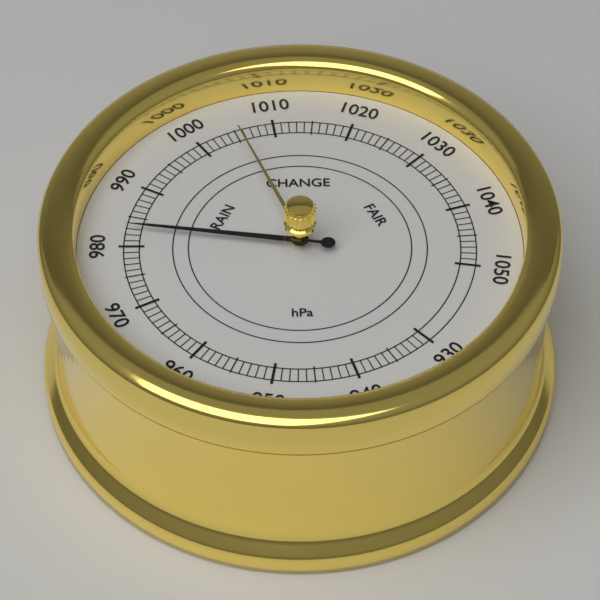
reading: 983 hPa
